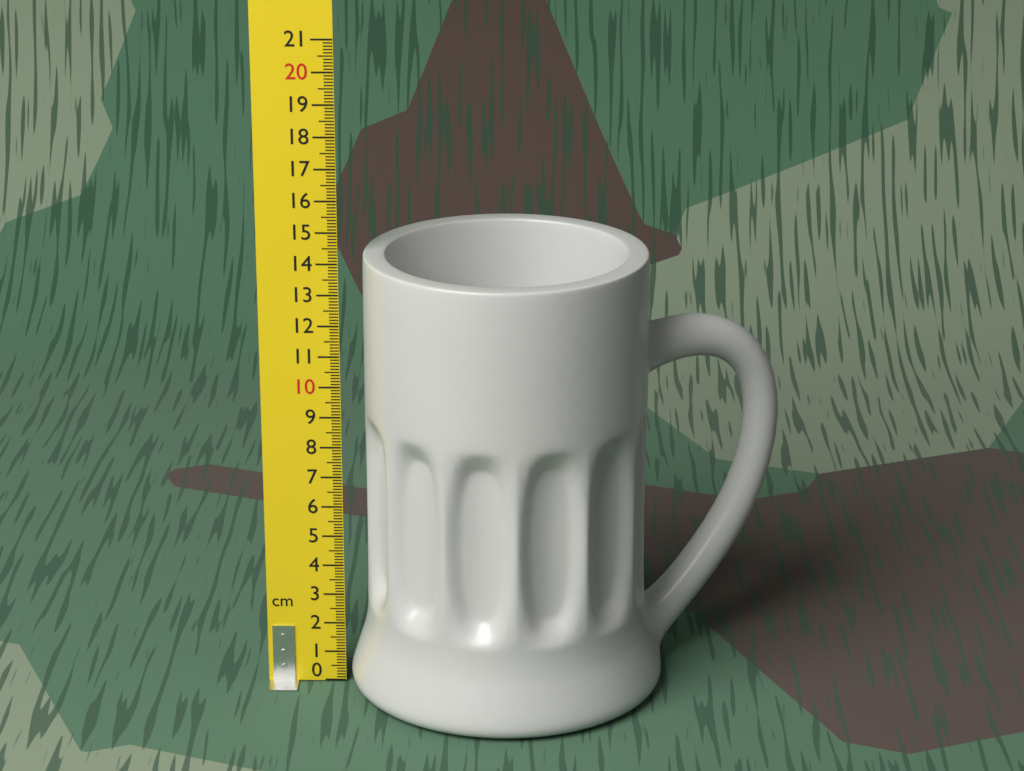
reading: 14.3 cm
